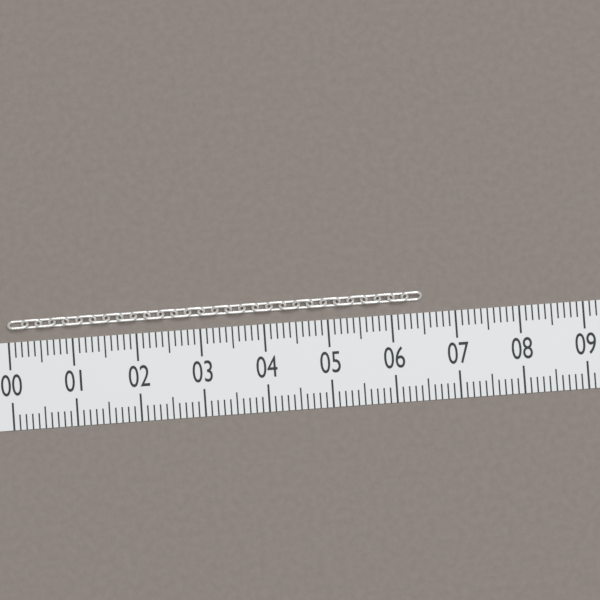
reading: 6.5 (no unit)
